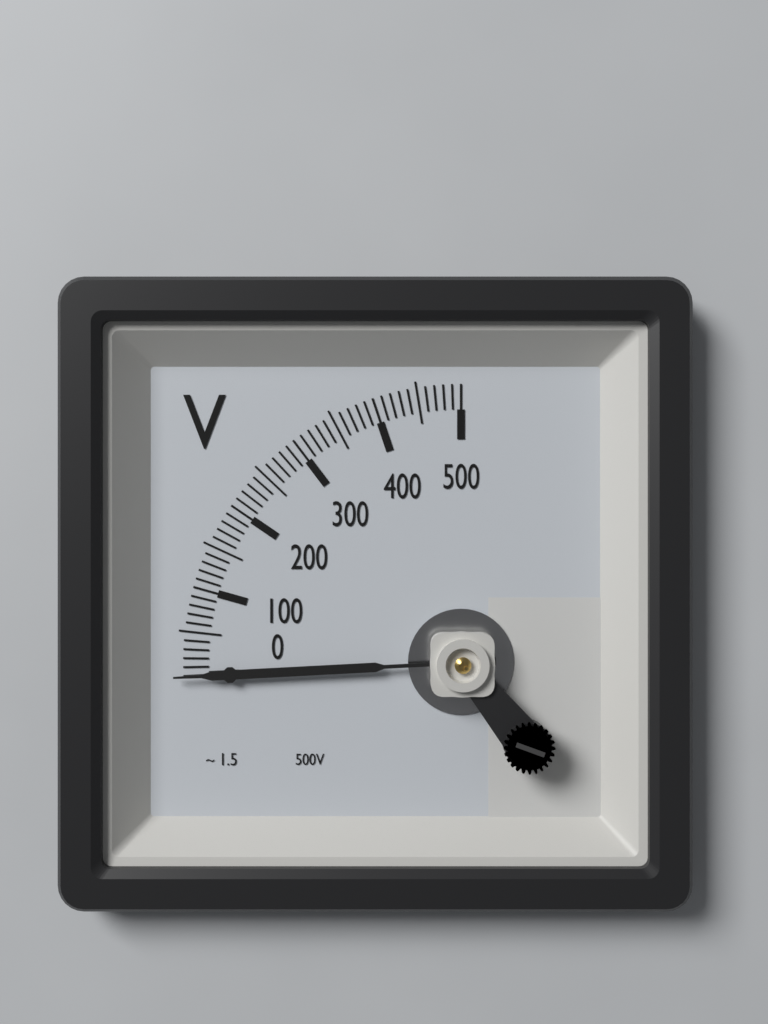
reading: 0 V
